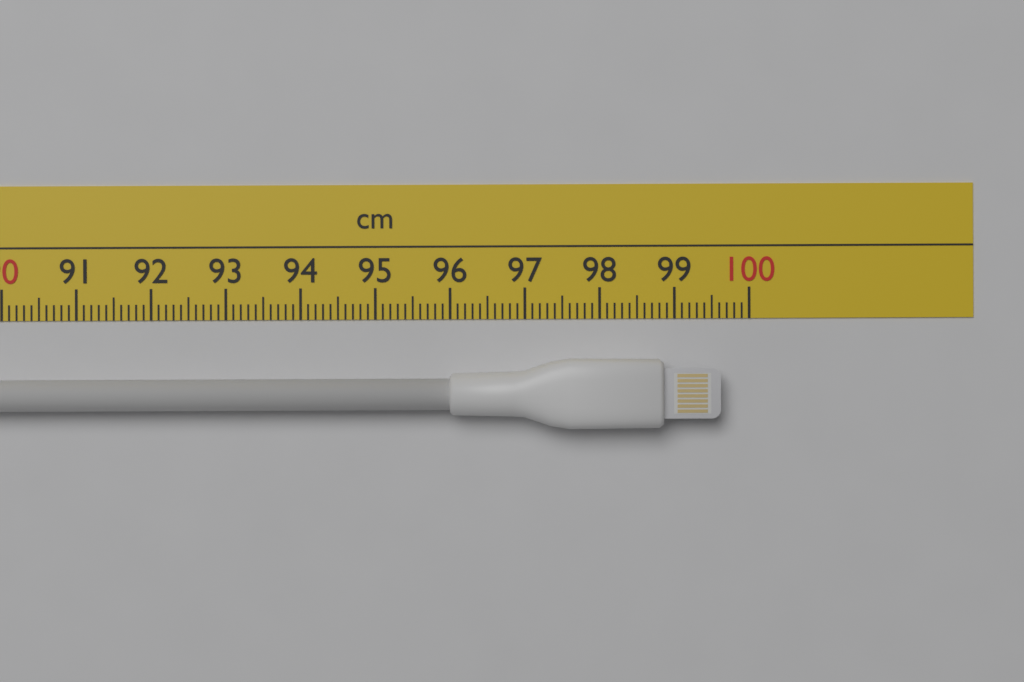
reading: 99.6 cm
